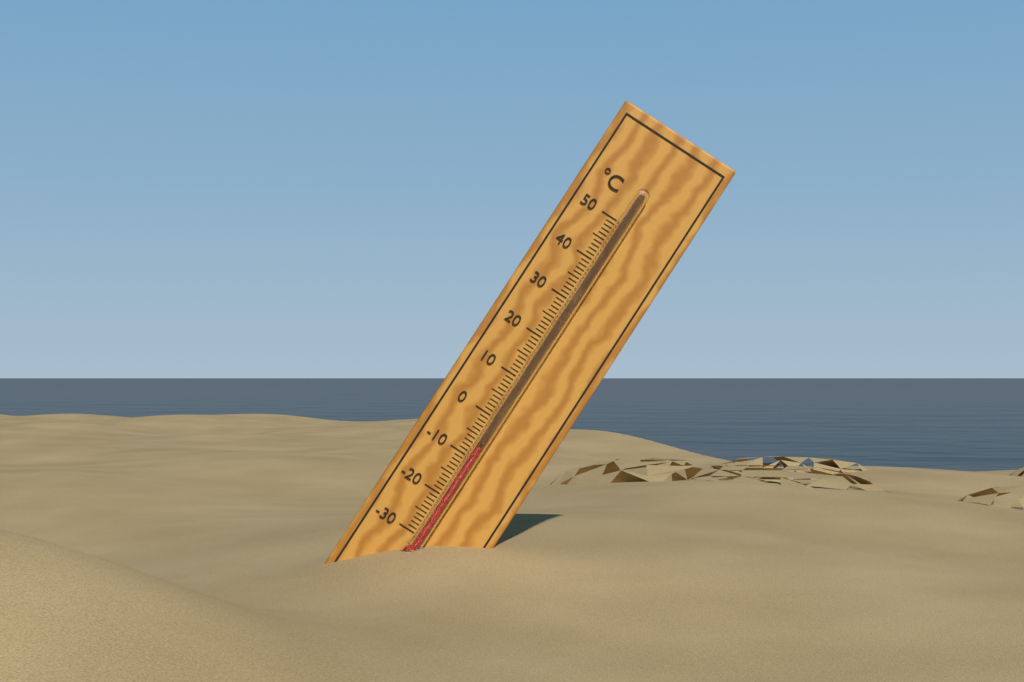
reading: -7 °C
